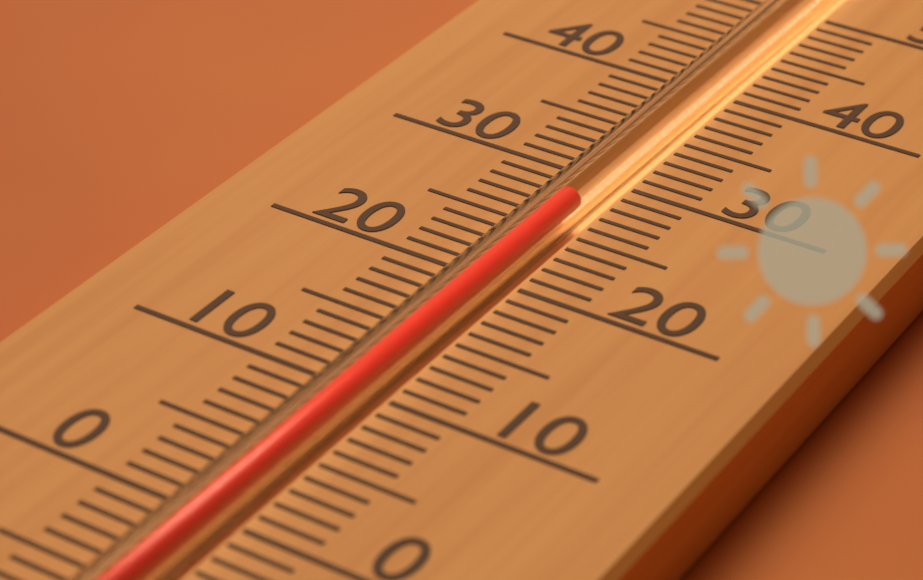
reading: 27 (no unit)
